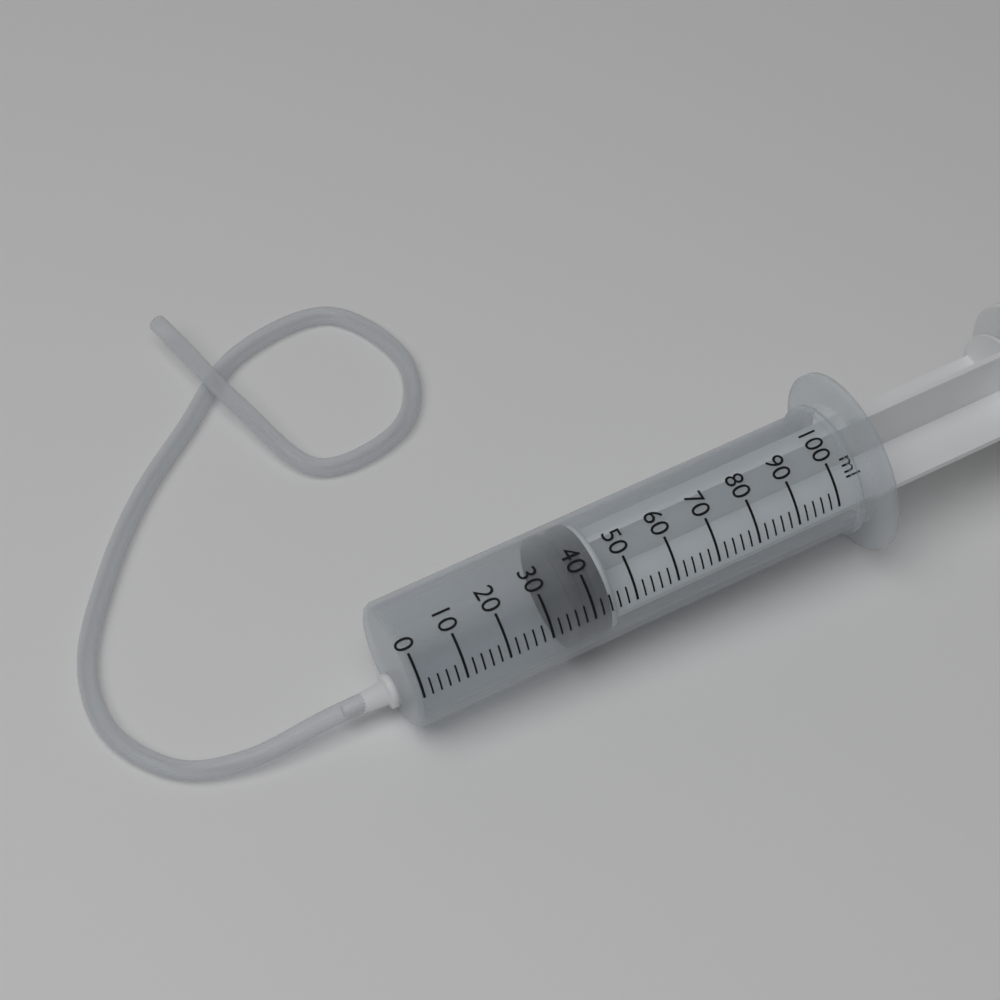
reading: 36 ml
